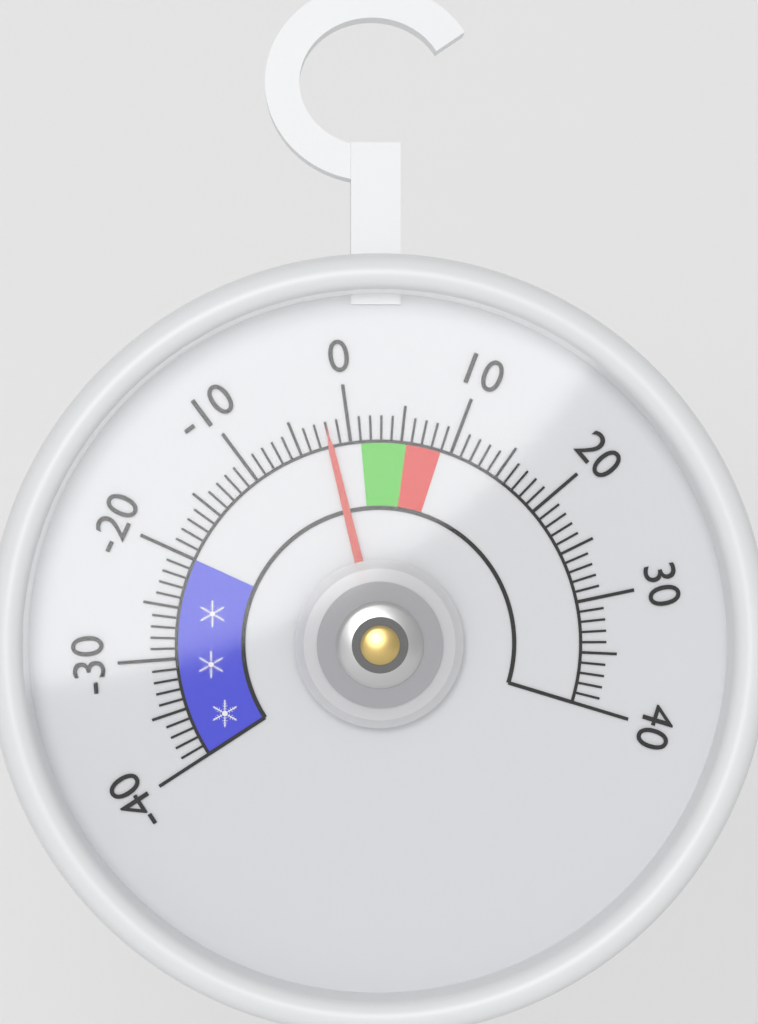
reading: -2 (no unit)
